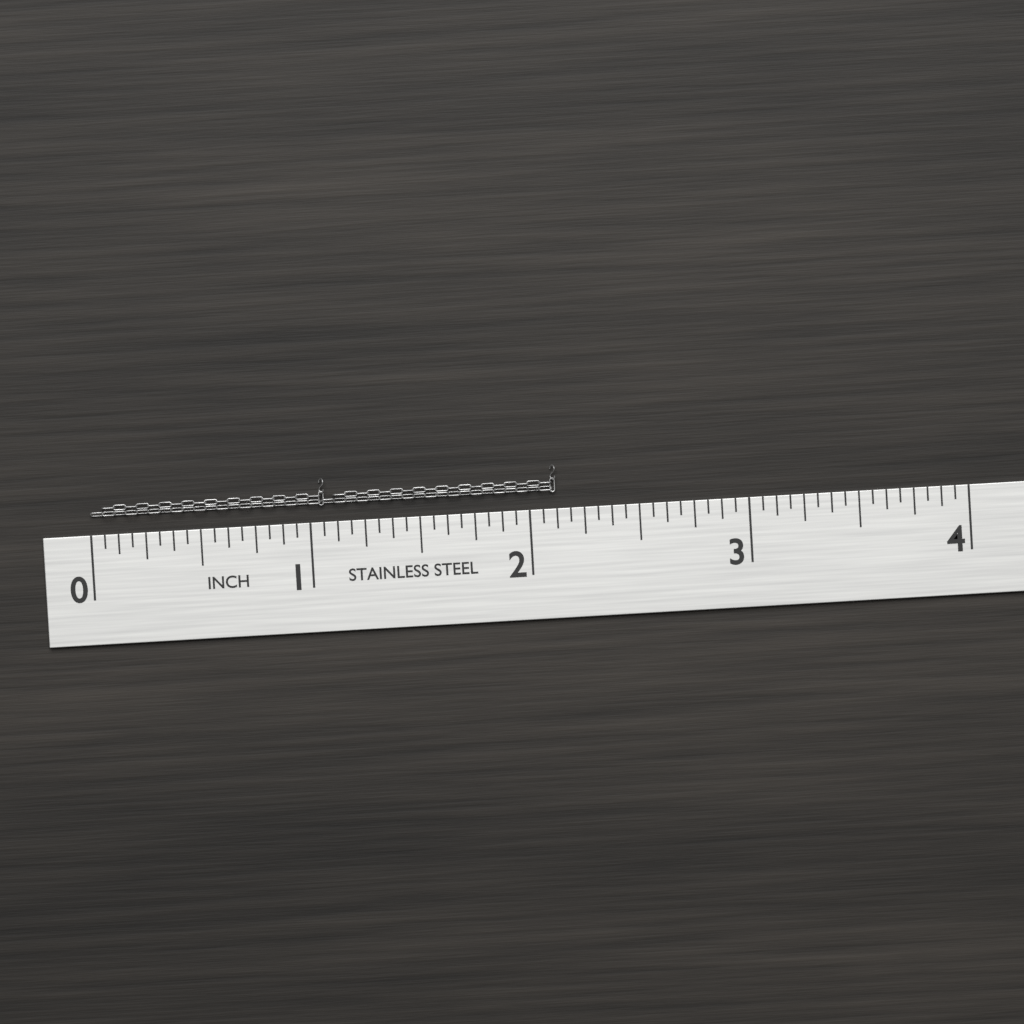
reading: 2.1250 in
